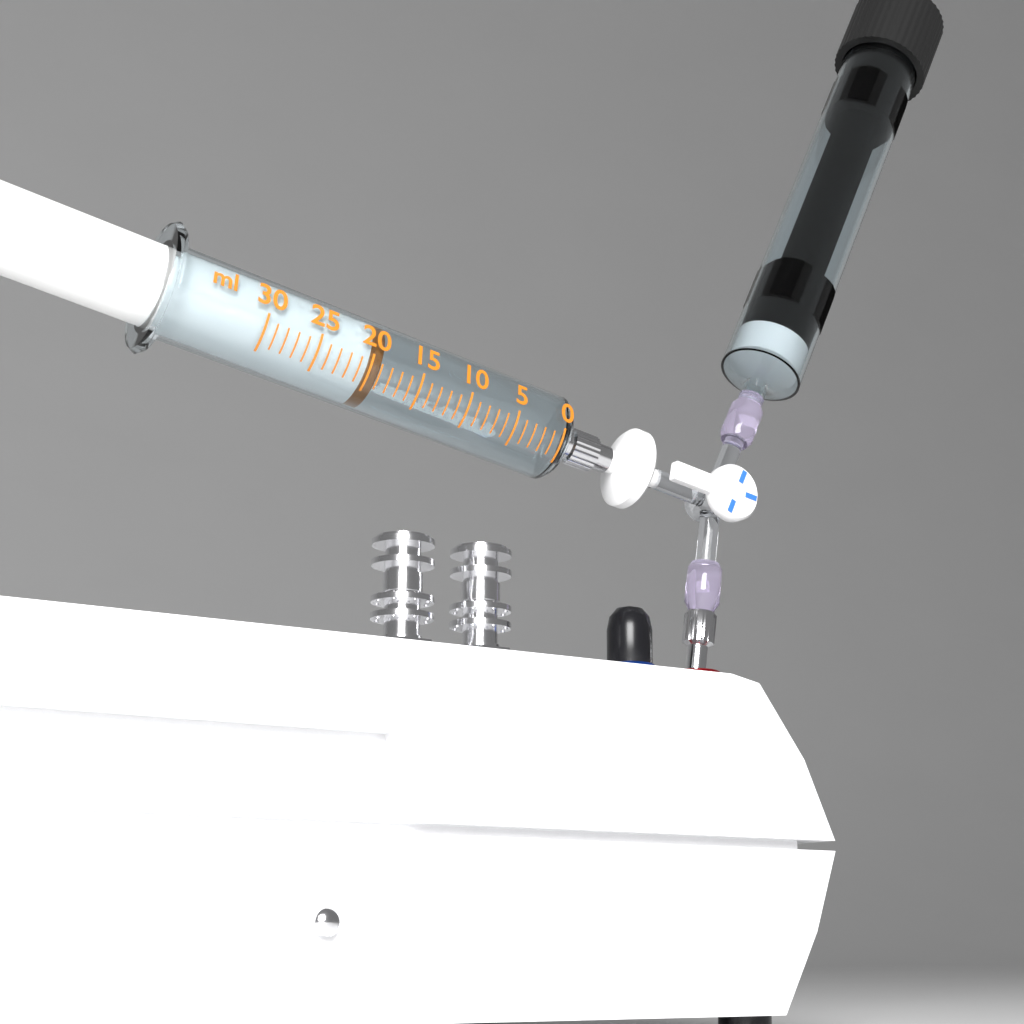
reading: 19 ml
